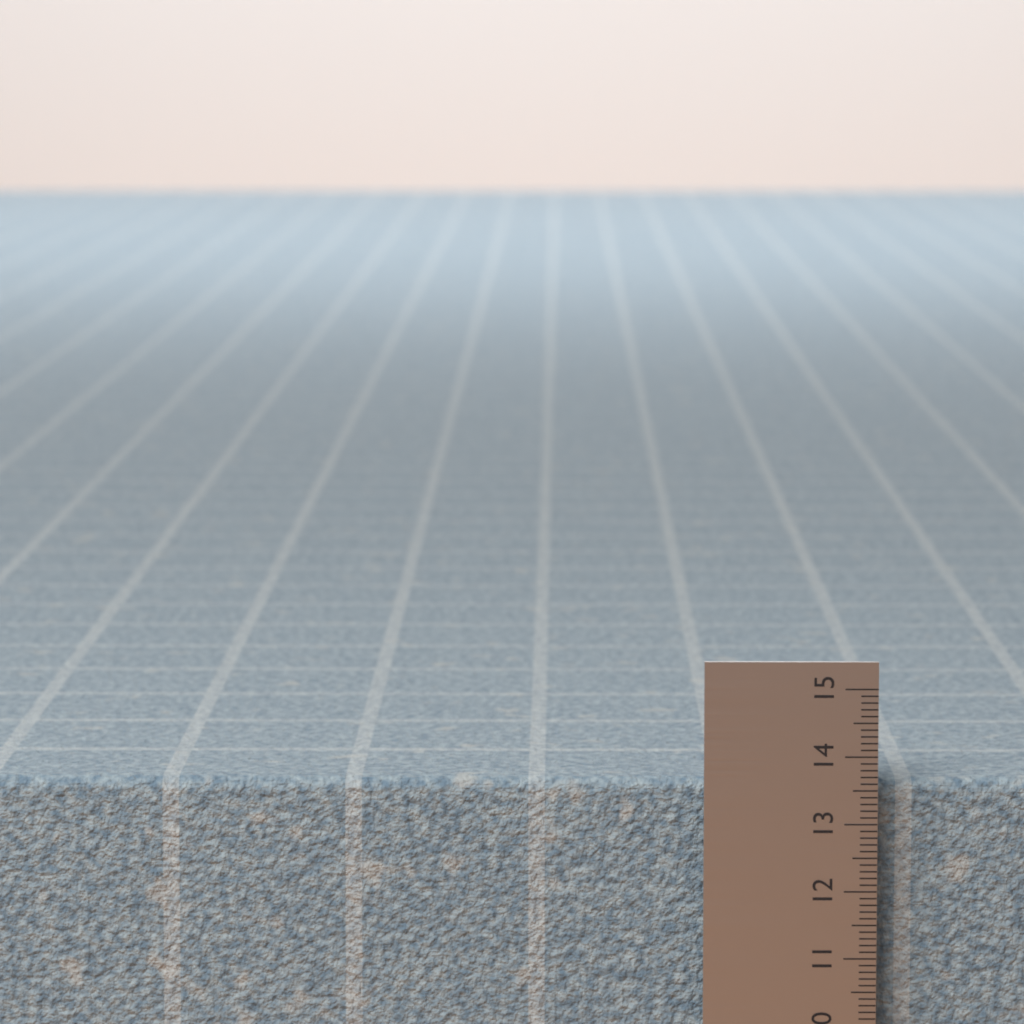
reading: 13.6 (no unit)
